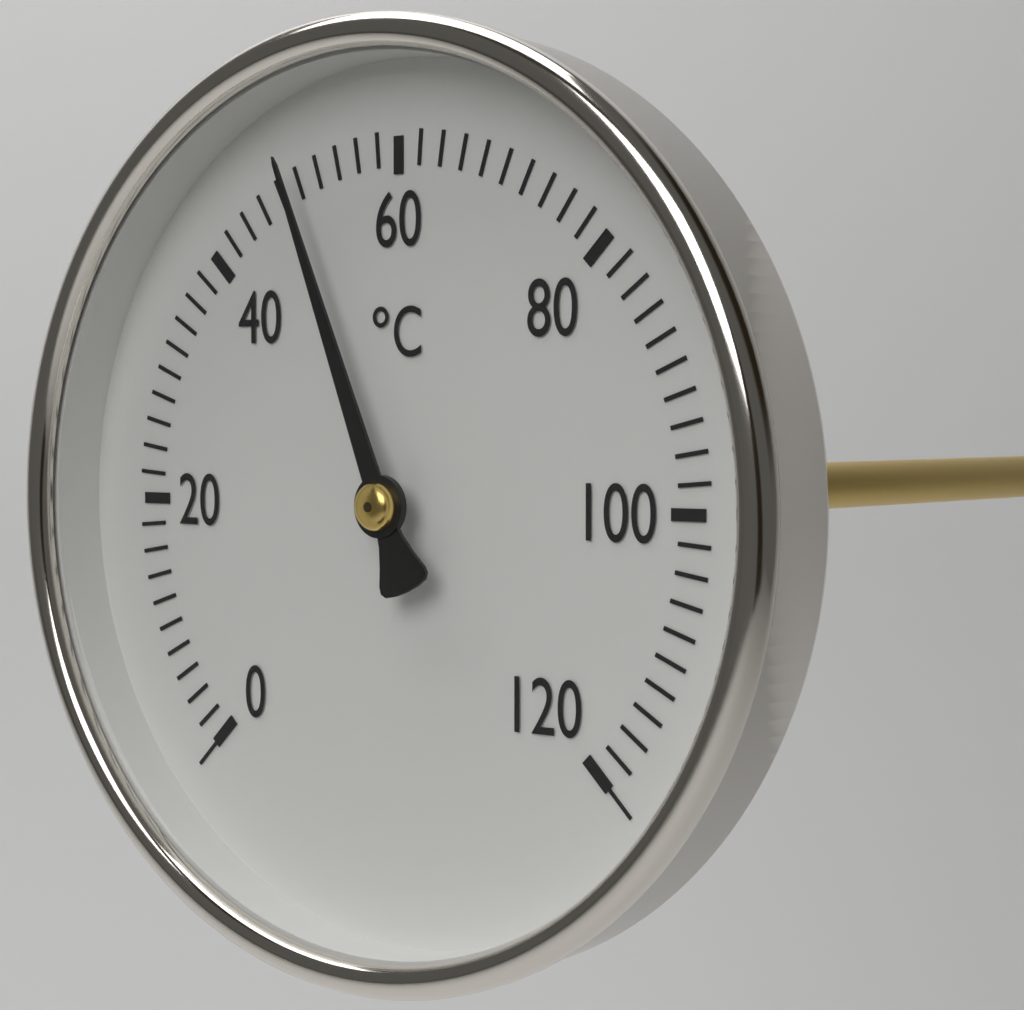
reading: 50 °C
